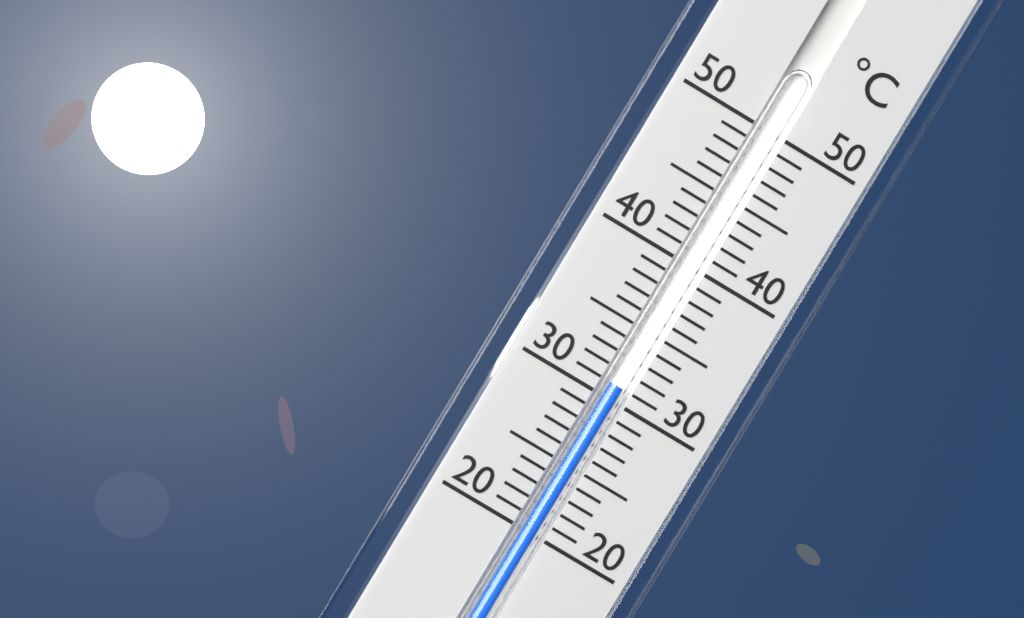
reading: 31 °C
